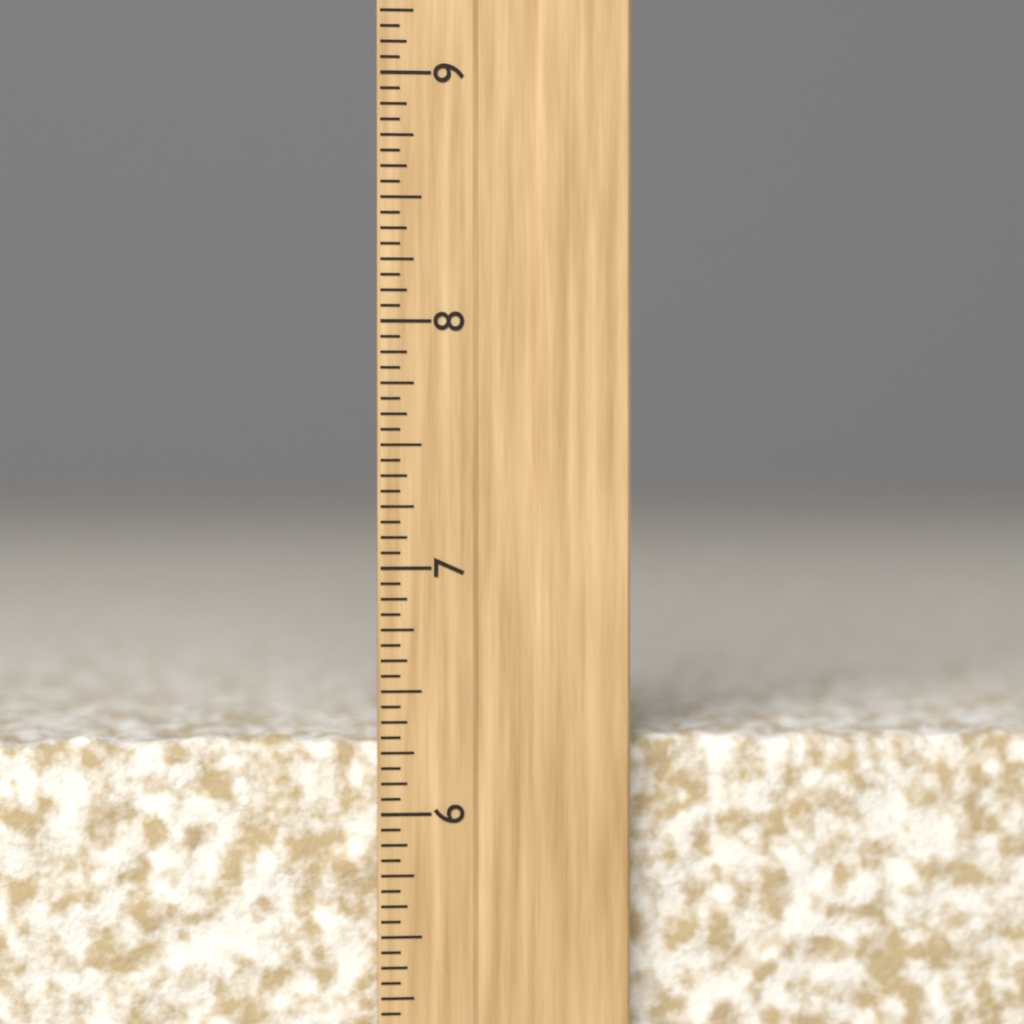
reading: 6.3125 inch
